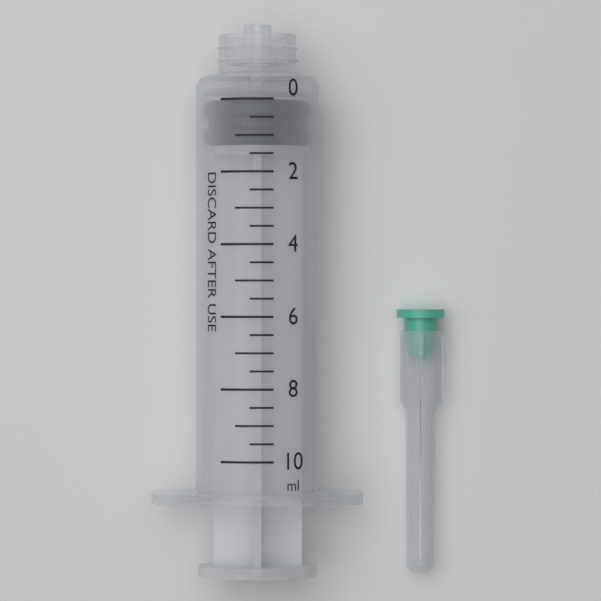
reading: 0.0 ml
